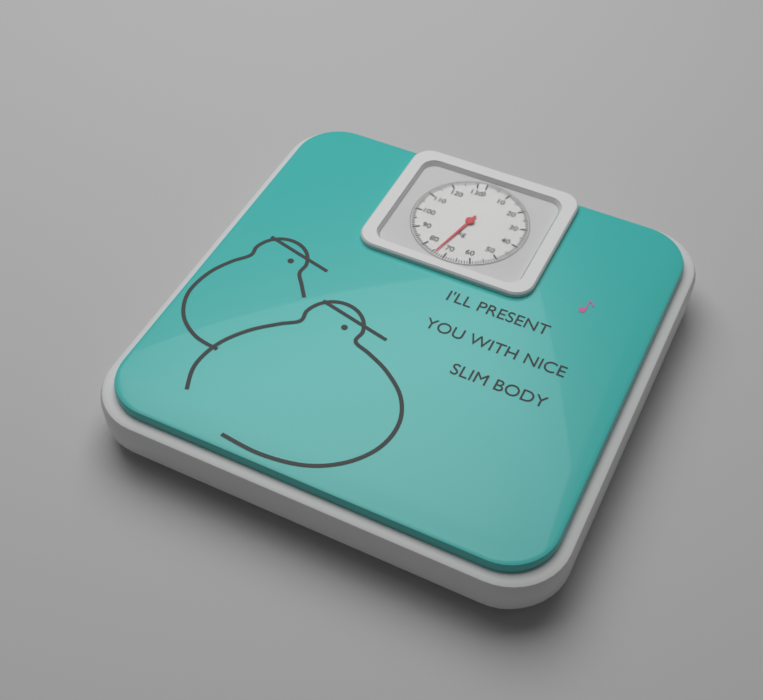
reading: 74 kg
